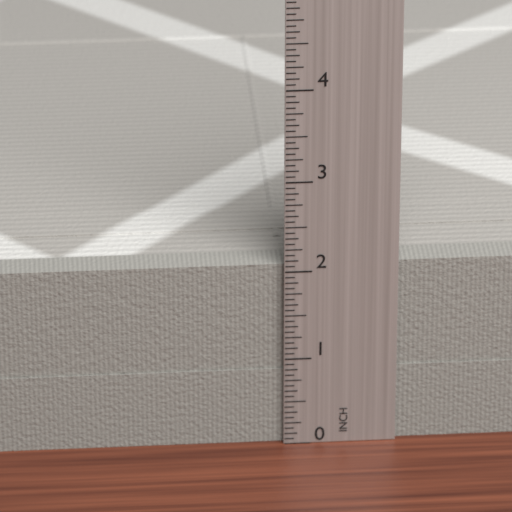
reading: 2.0625 in
